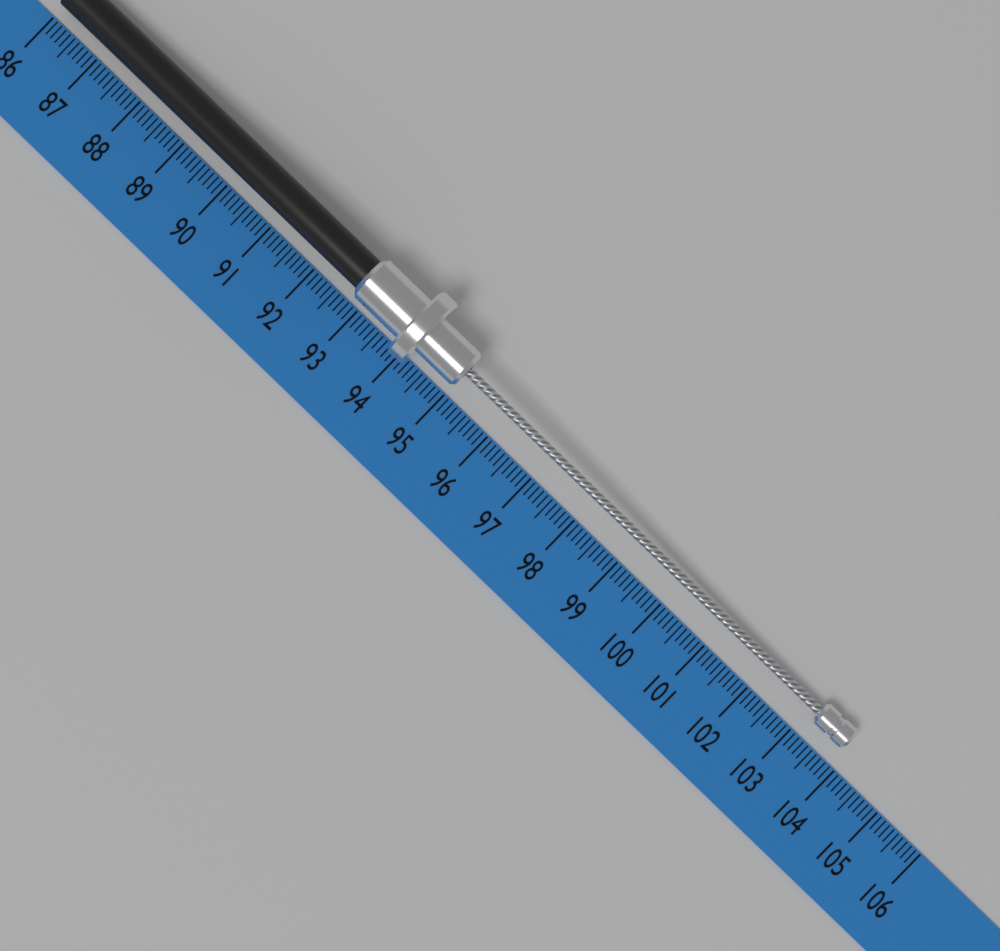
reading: 103.8 (no unit)
